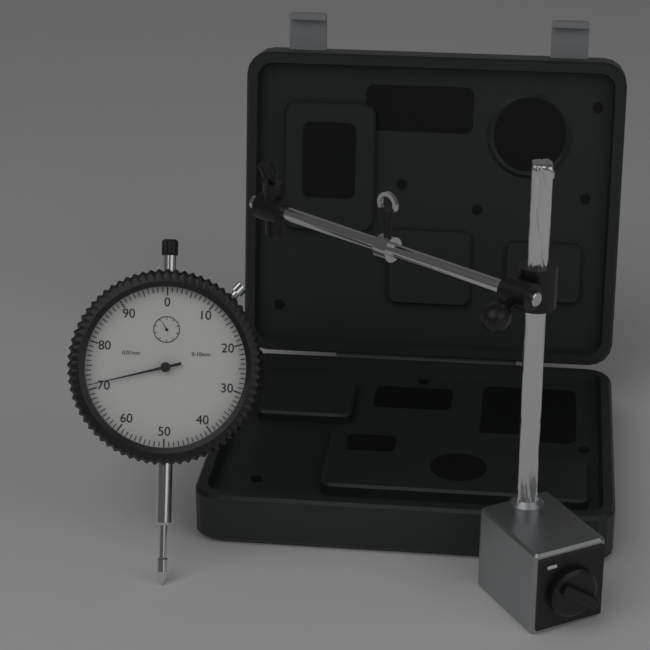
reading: 0.71 mm
